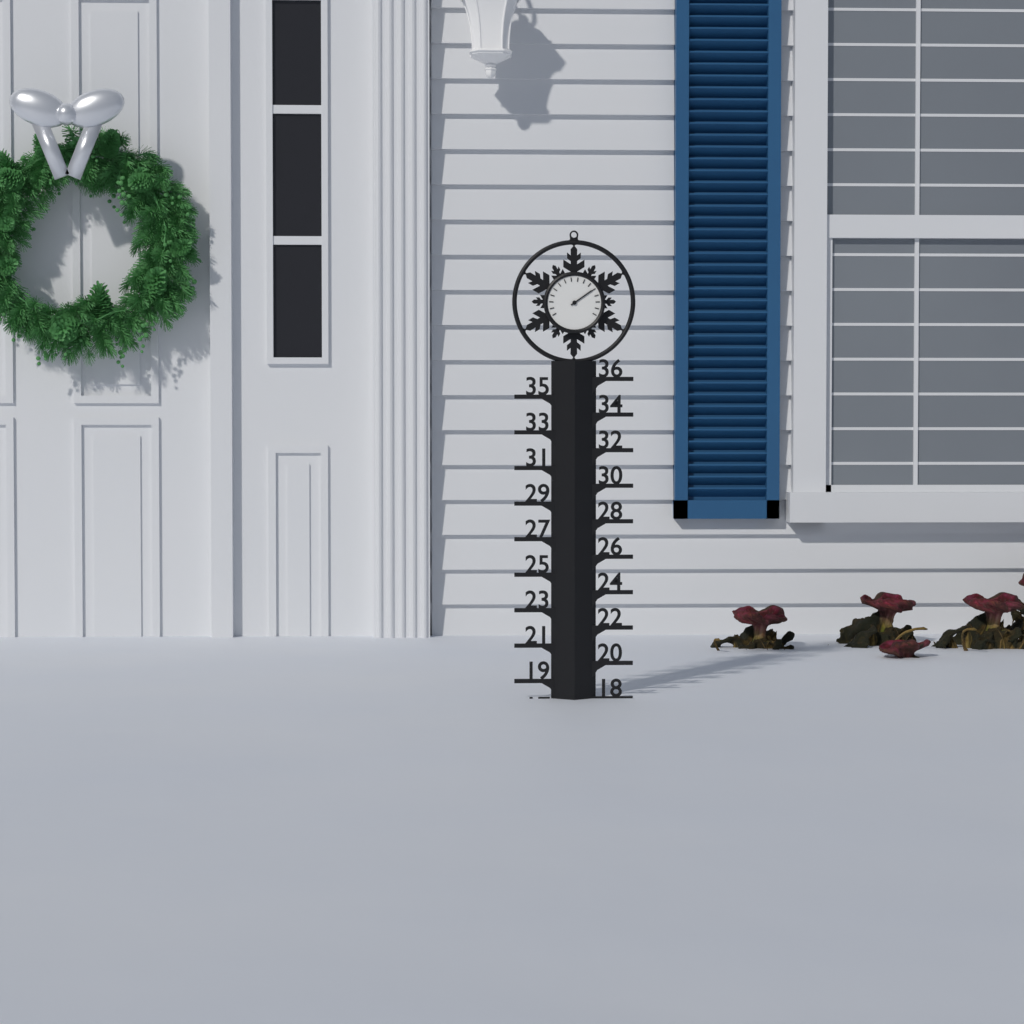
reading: 18 (no unit)
